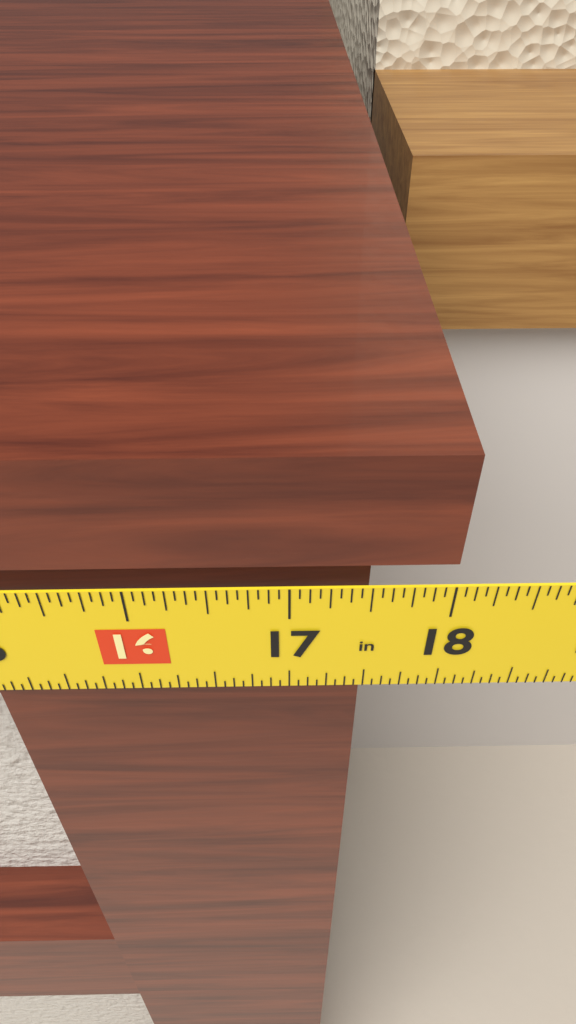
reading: 18.0000 in
